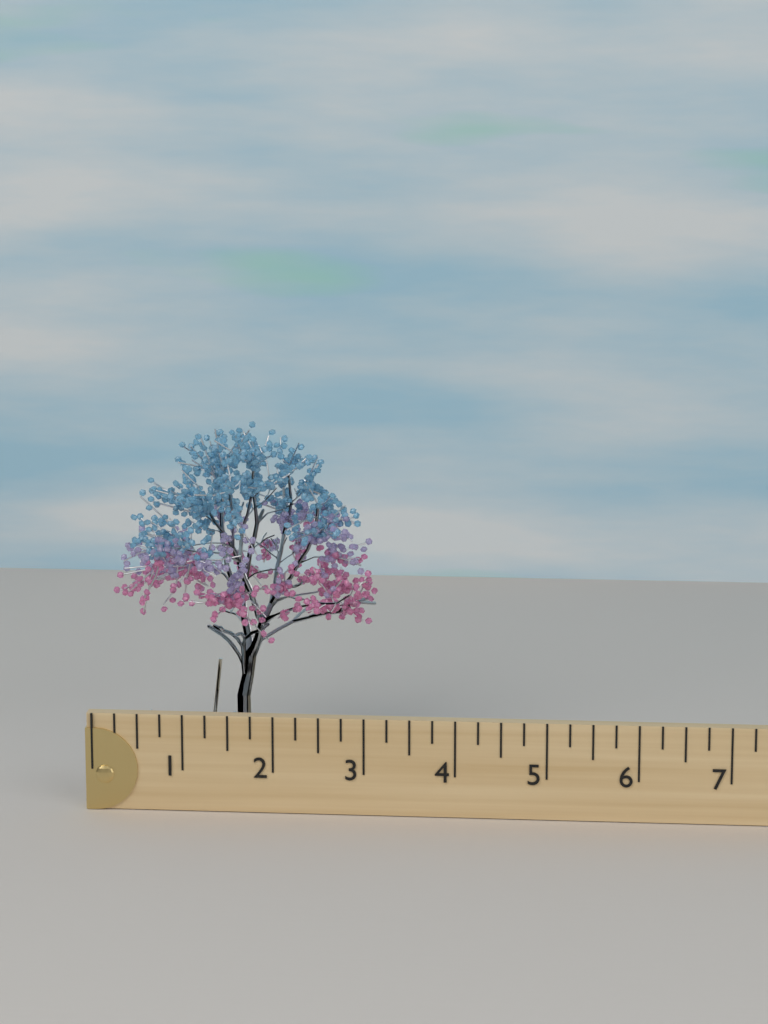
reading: 3.00 (no unit)
